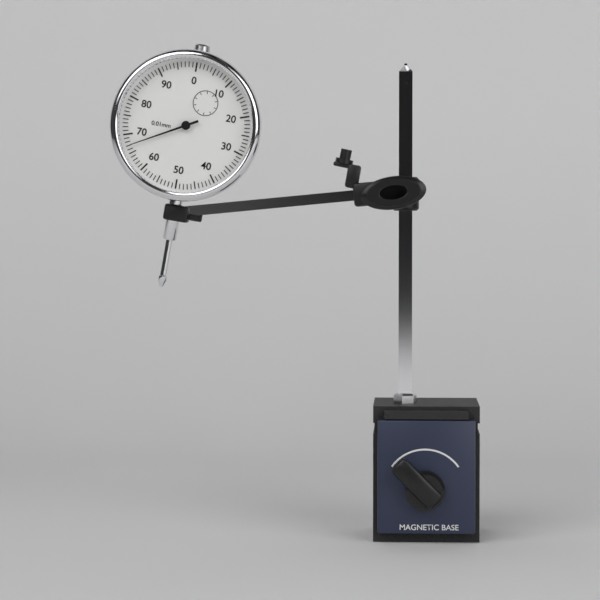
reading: 0.67 mm
